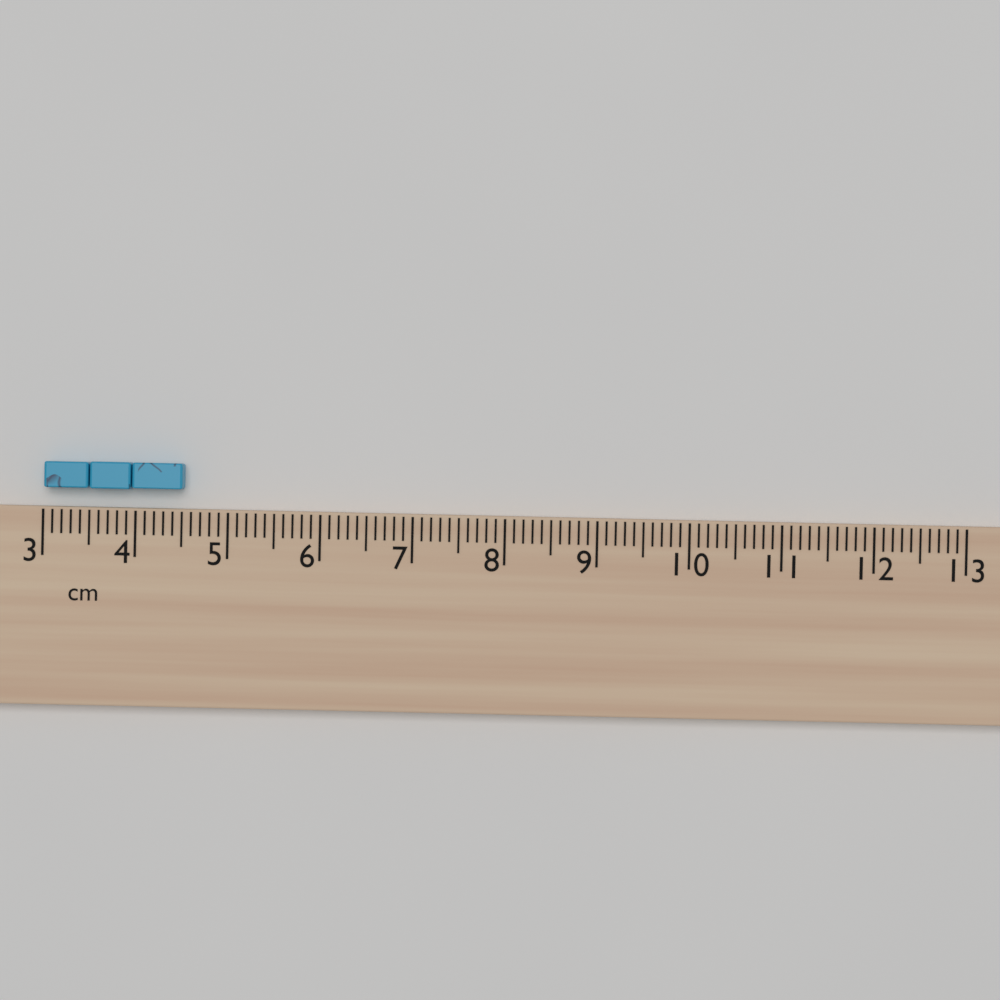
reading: 4.5 cm
